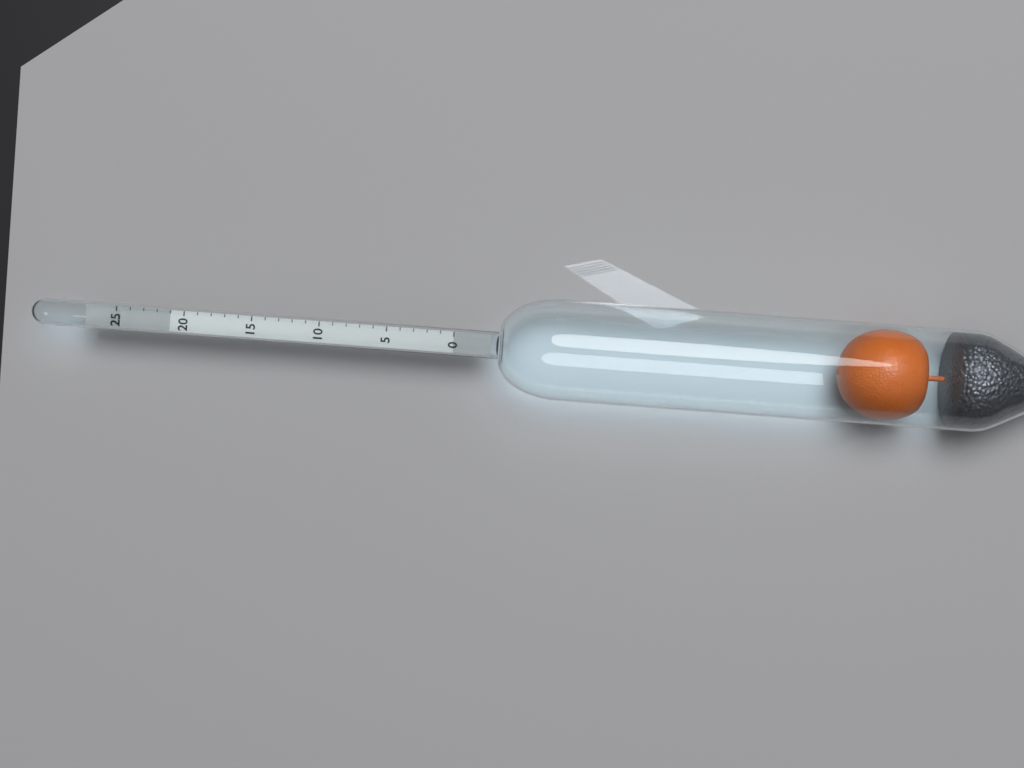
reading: 21 (no unit)
